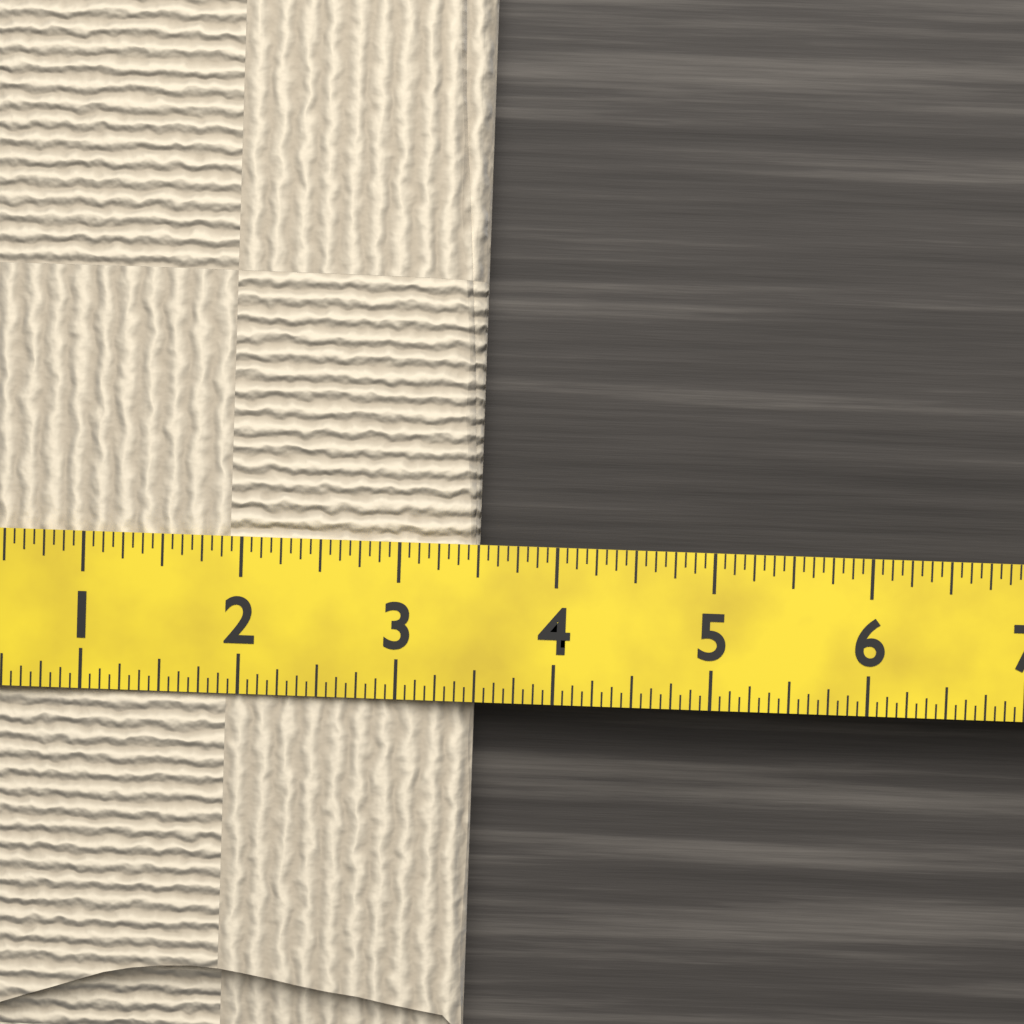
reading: 3.5000 (no unit)
